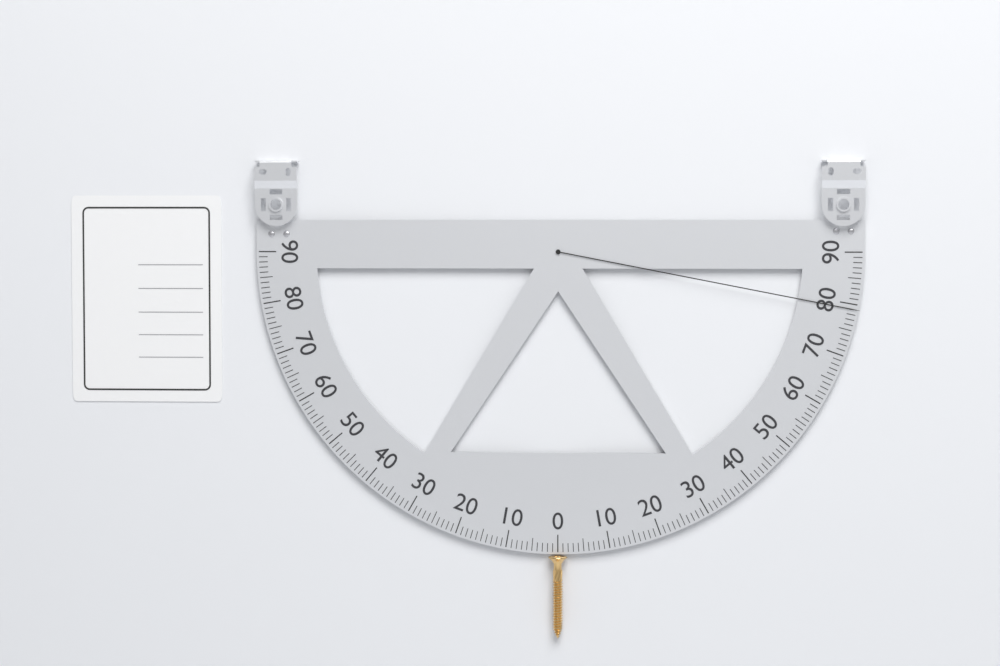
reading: 79 (no unit)
